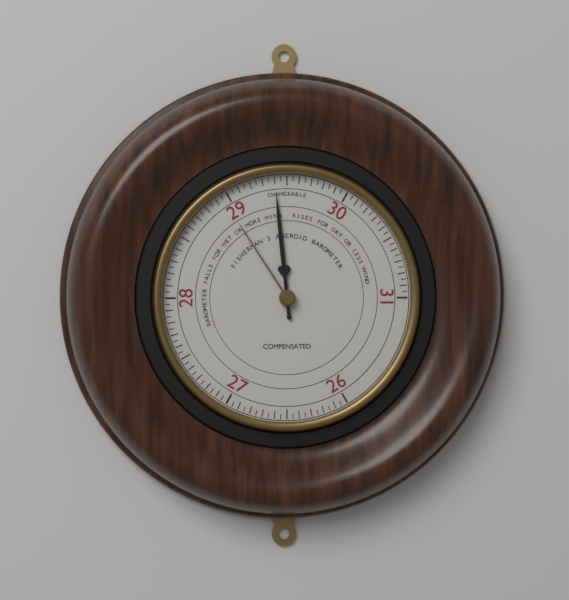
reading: 29.40 (no unit)
